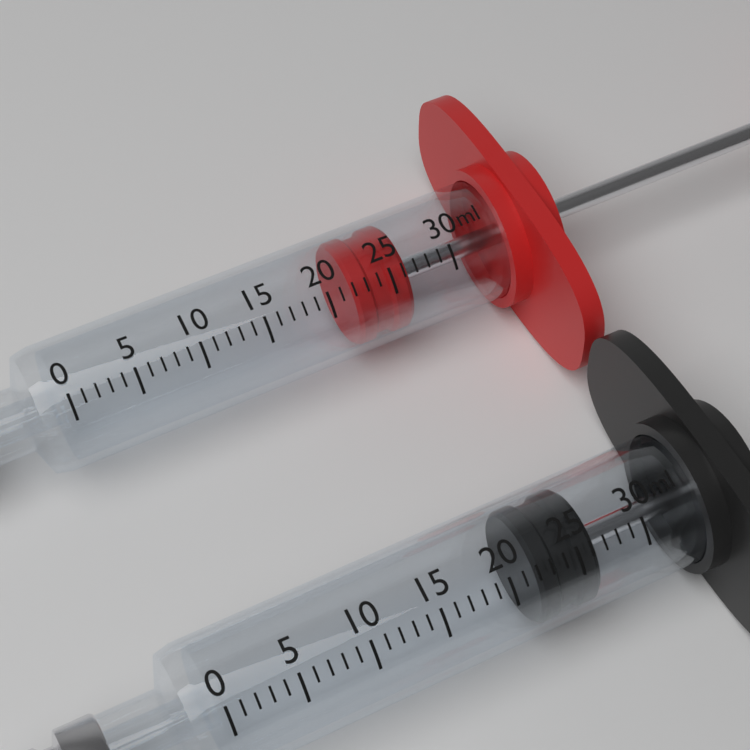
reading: 22 ml
